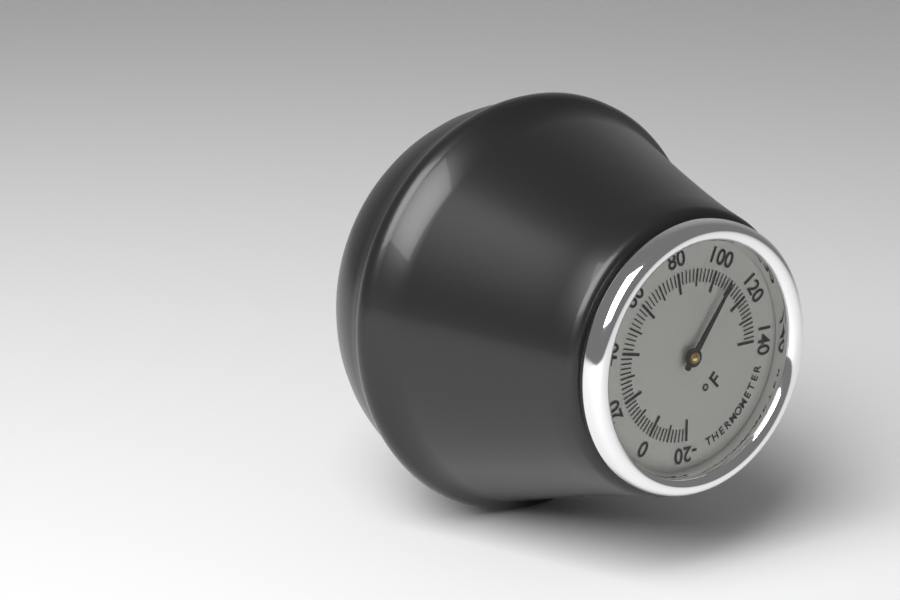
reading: 108 °F
